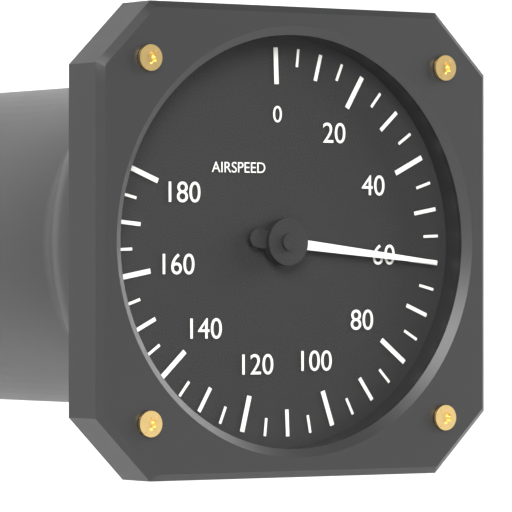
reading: 60 (no unit)
